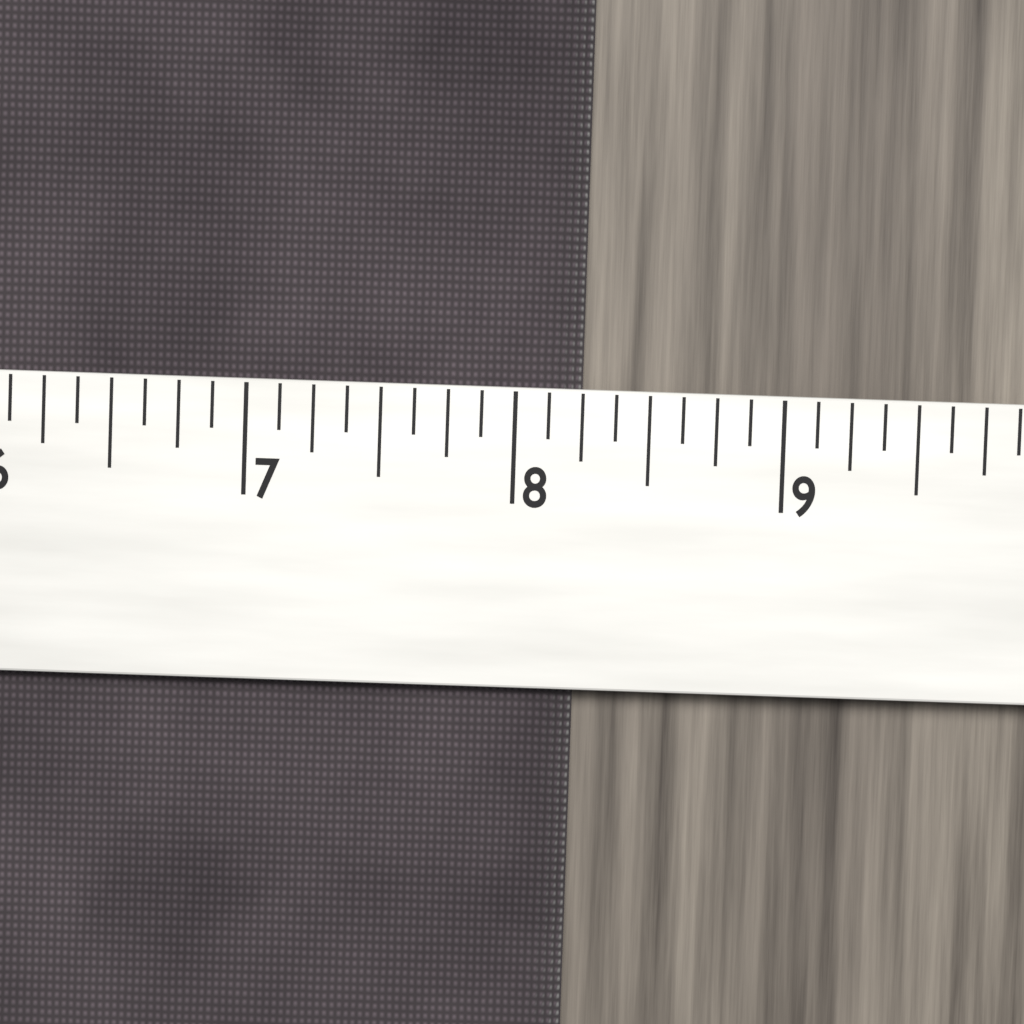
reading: 8.250 (no unit)
